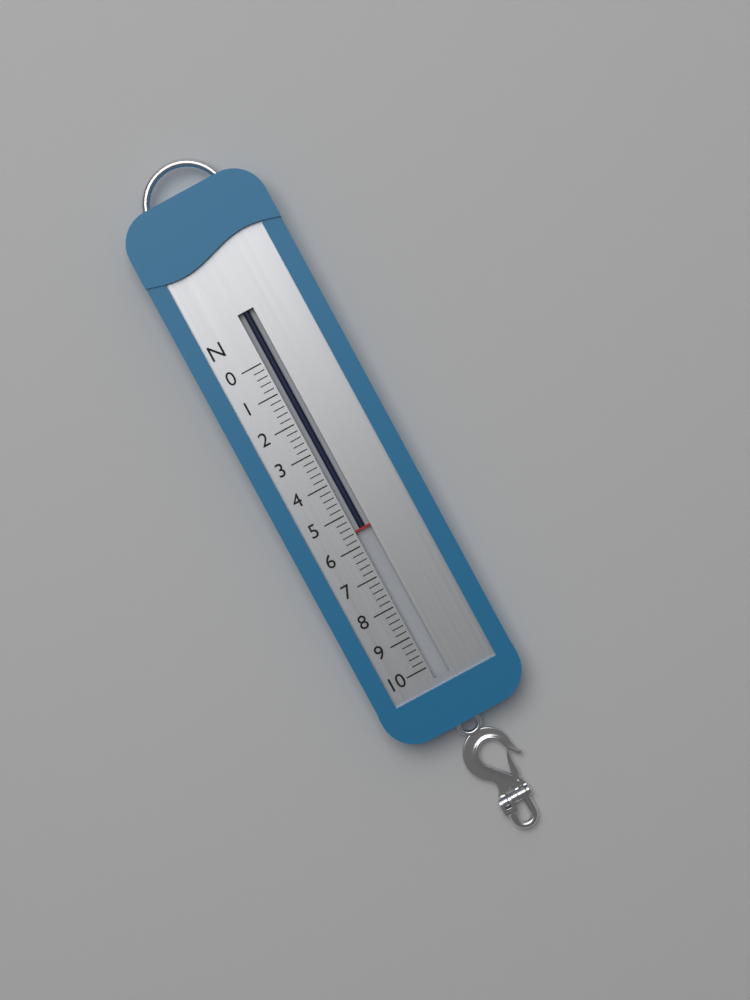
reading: 5.6 N
